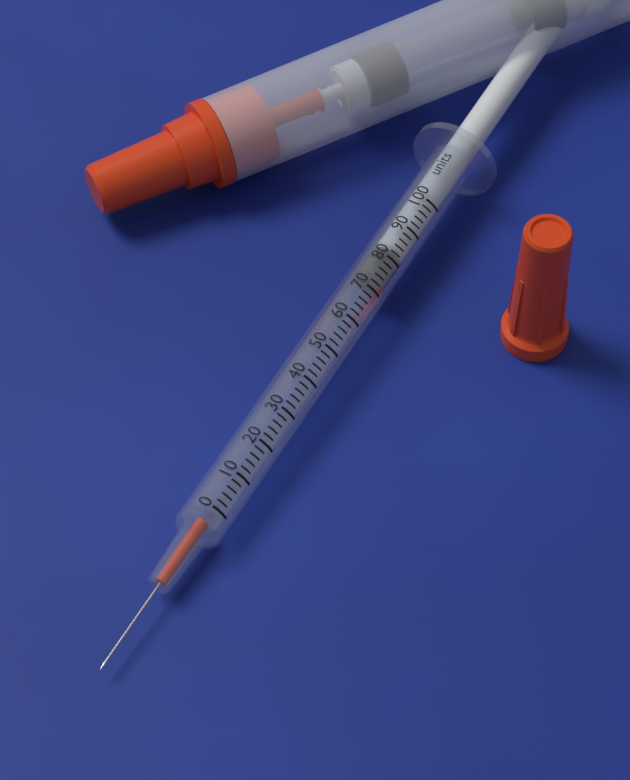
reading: 74 units
